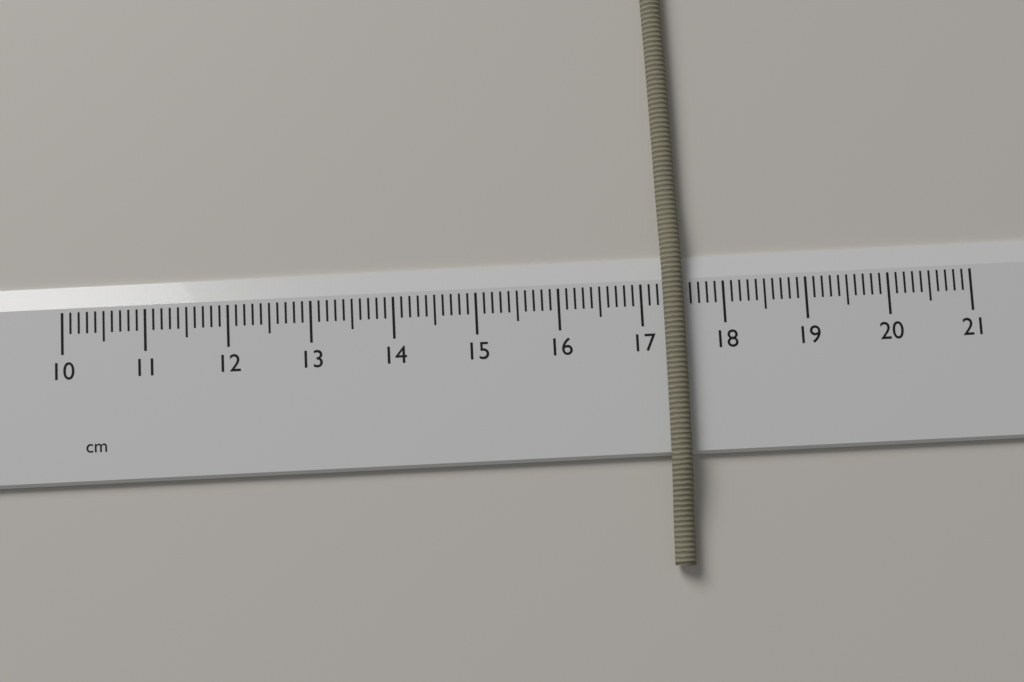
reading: 17.5 cm
